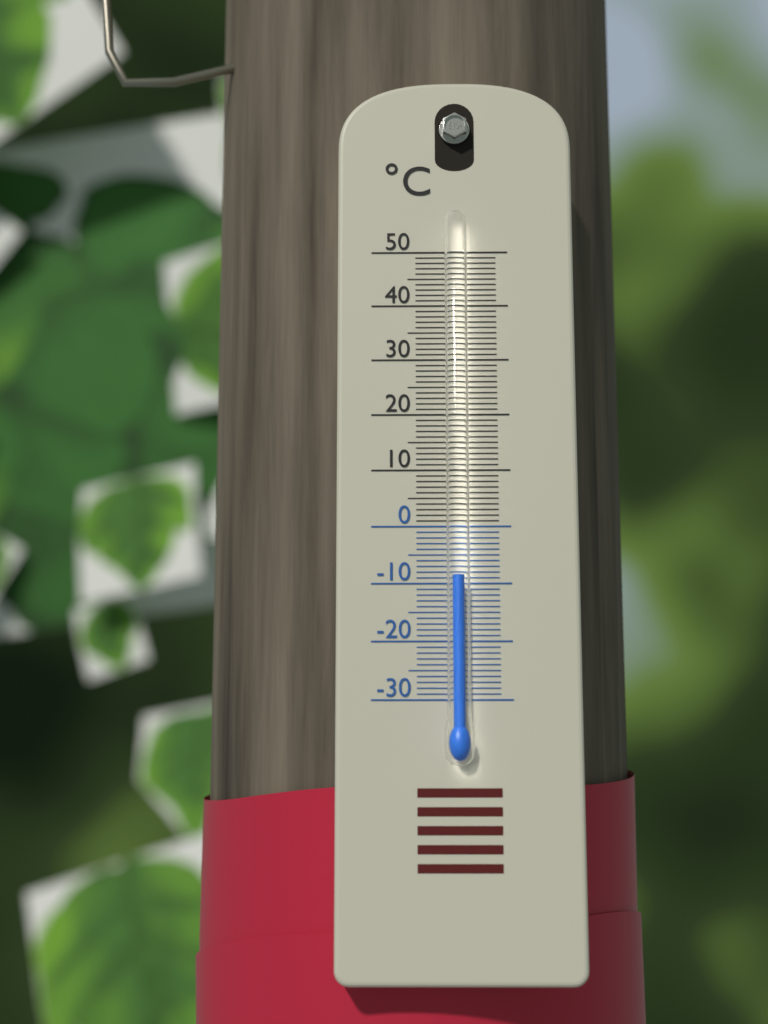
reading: -9 °C
